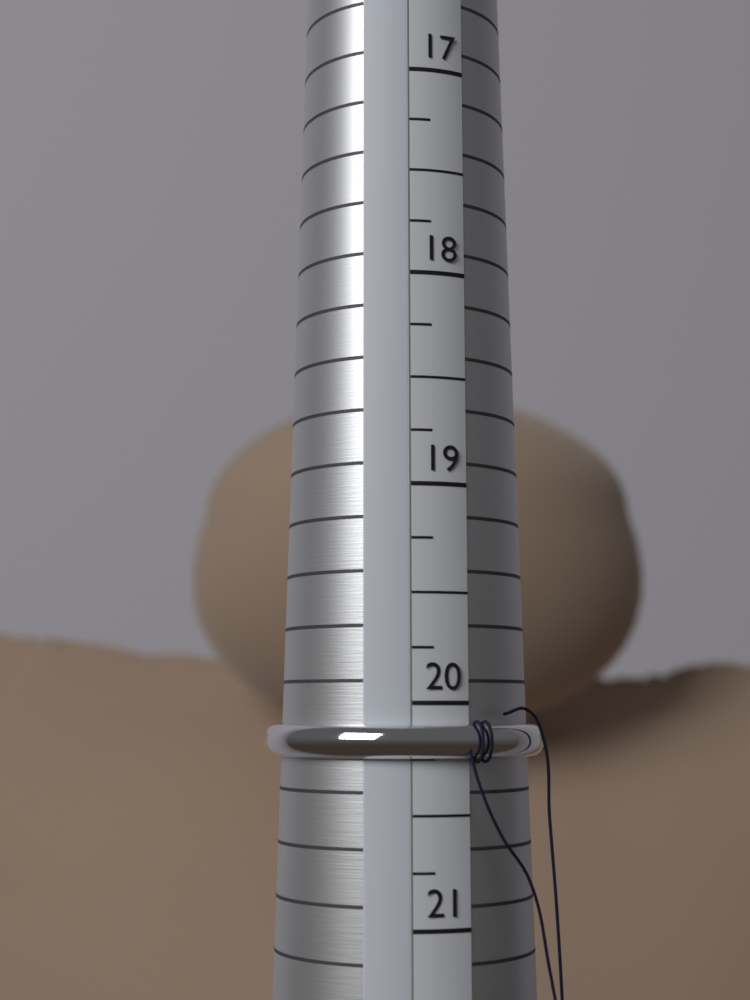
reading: 20.25 (no unit)
